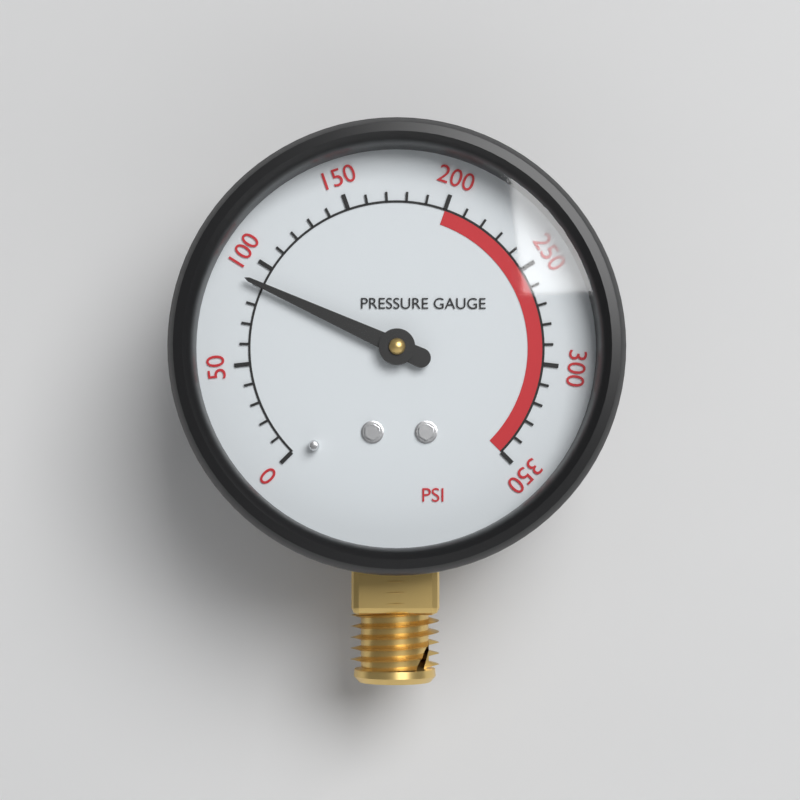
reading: 90 psi
